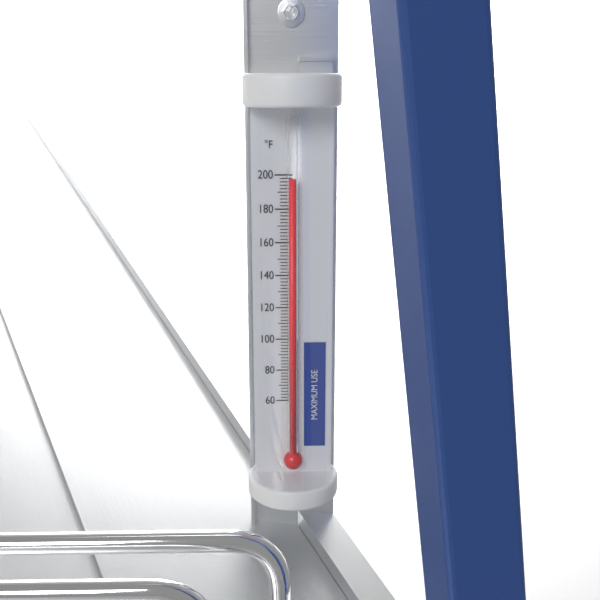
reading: 198 °F
